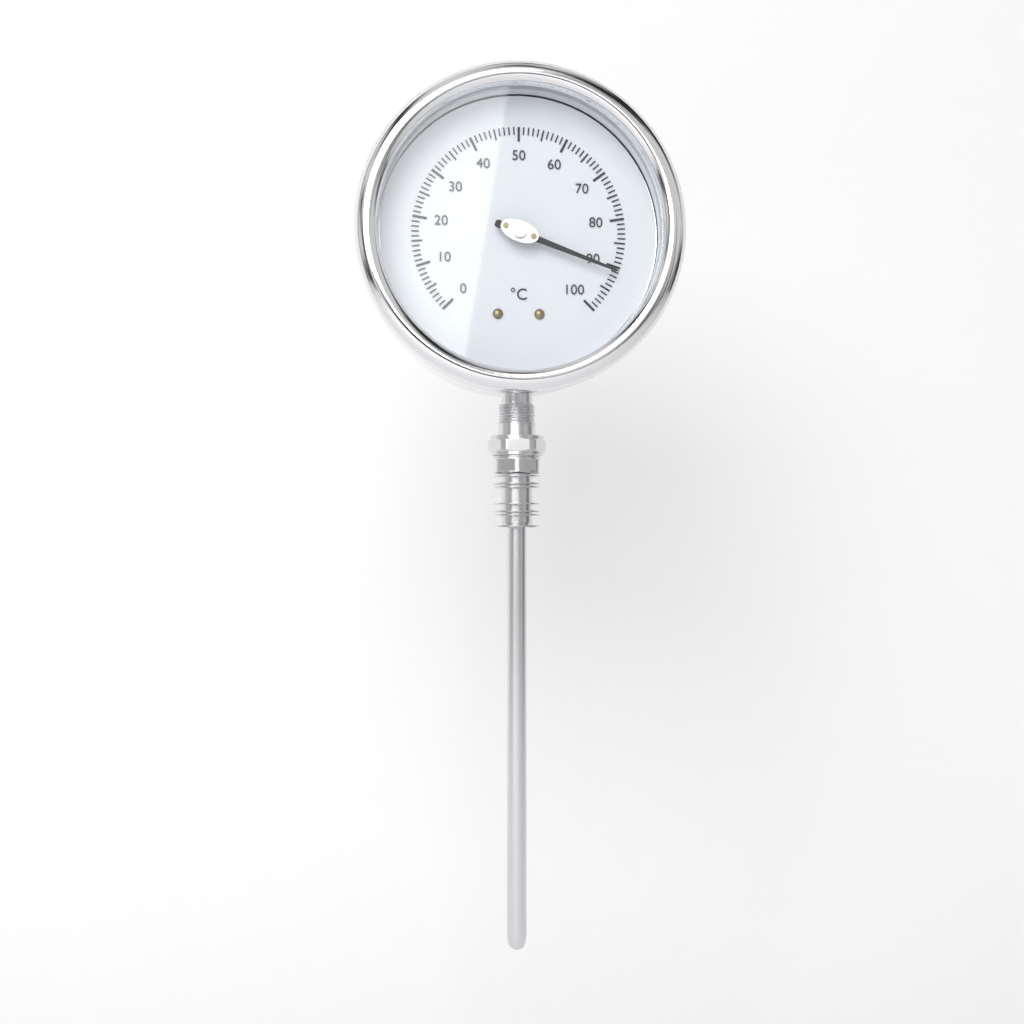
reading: 91 °C
